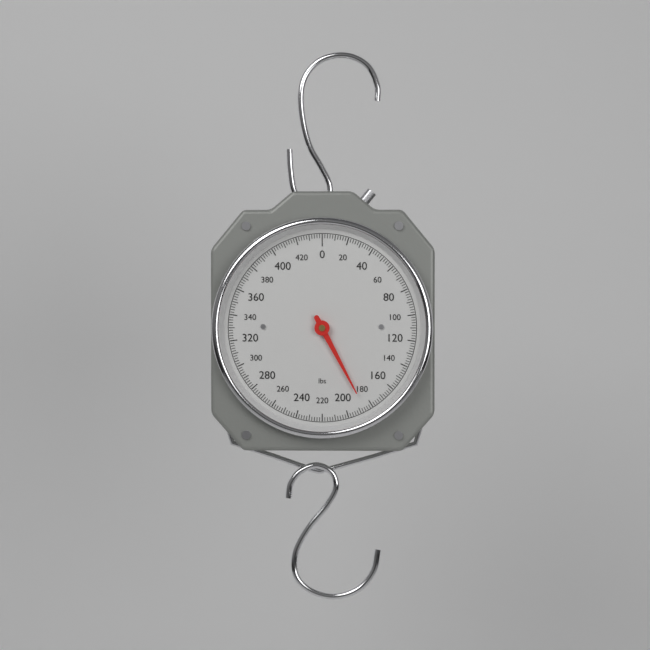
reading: 186 lbs
